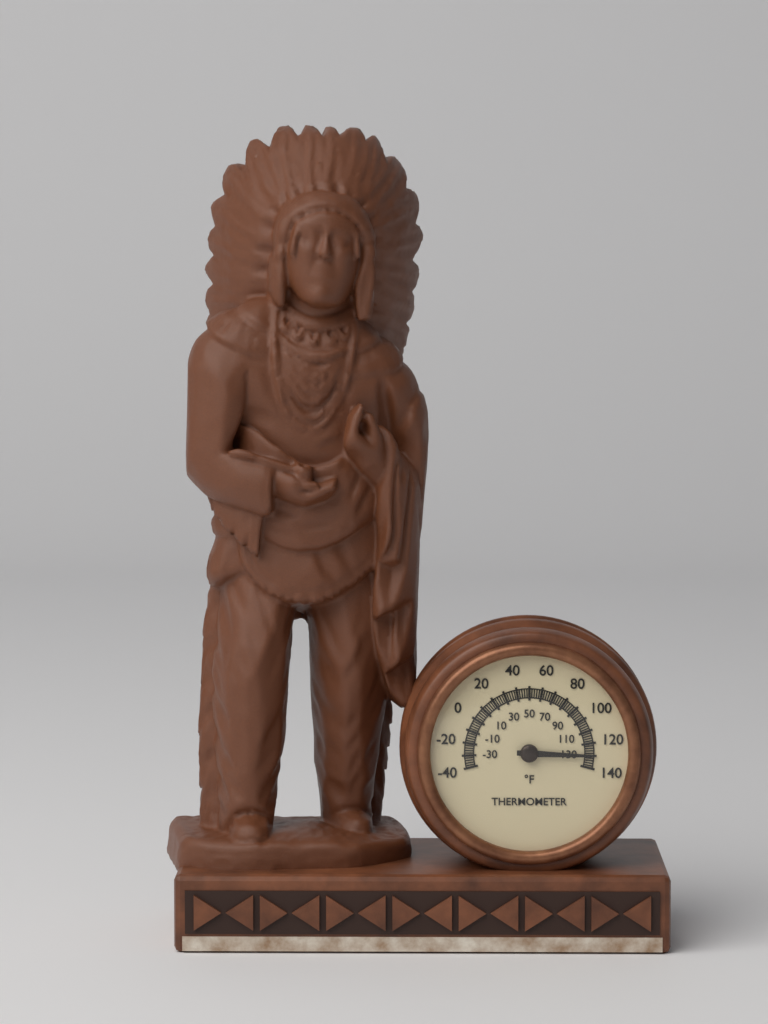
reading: 130 °F
